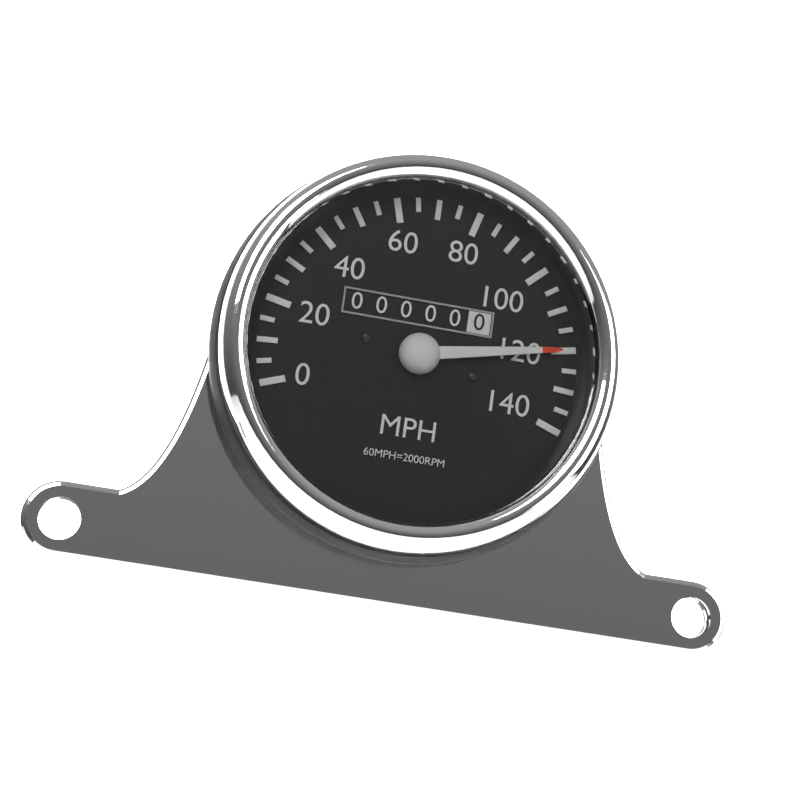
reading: 120 MPH
